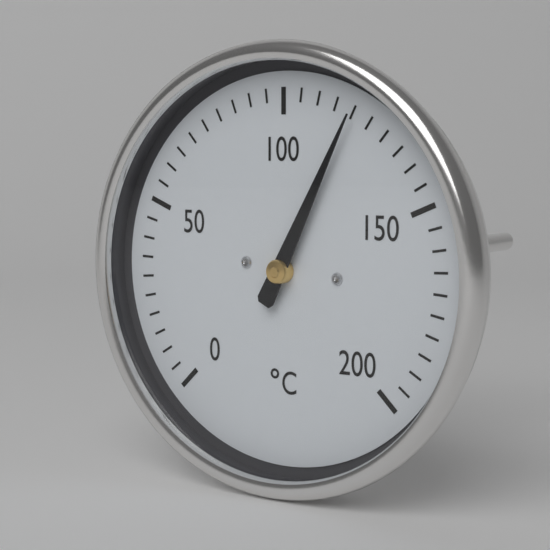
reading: 120 °C
